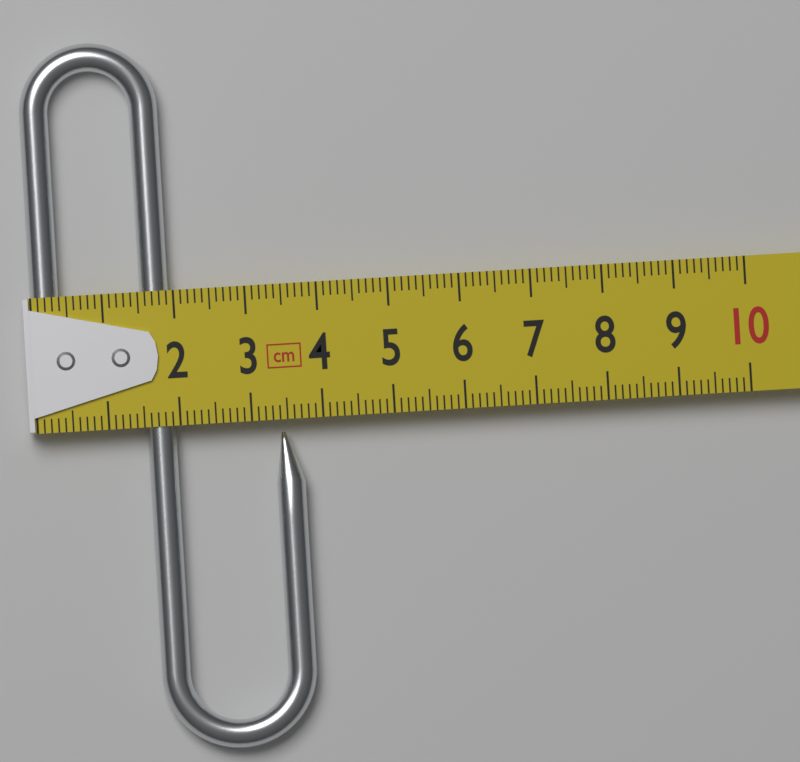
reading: 3.7 cm
